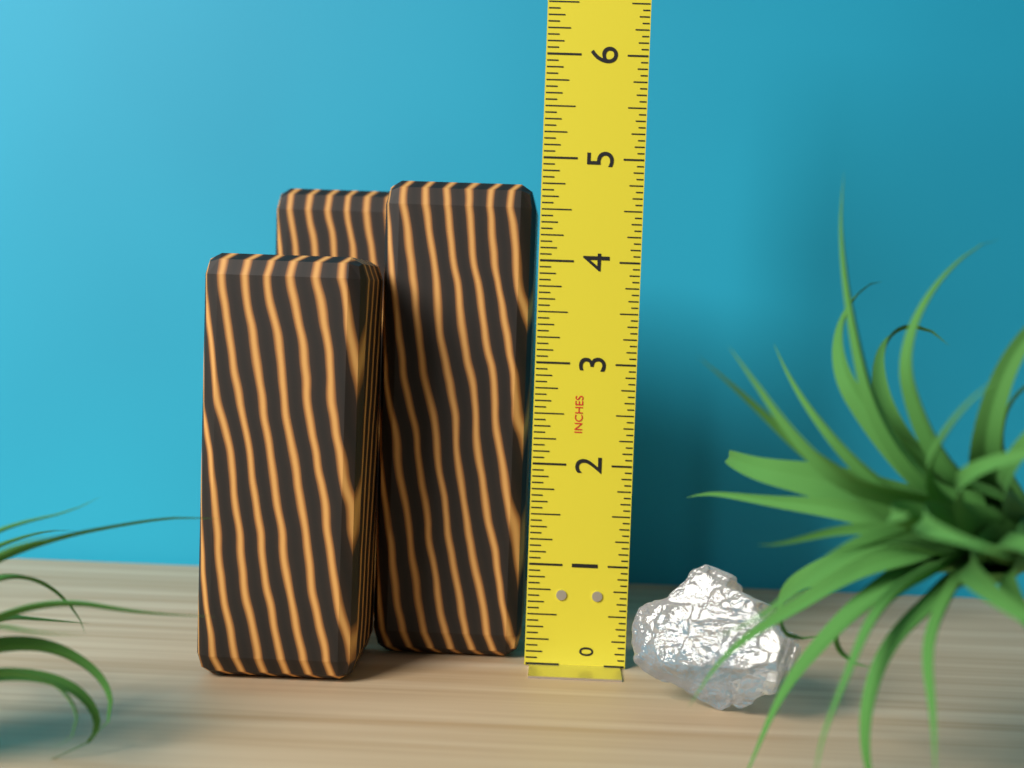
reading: 4.7500 in
